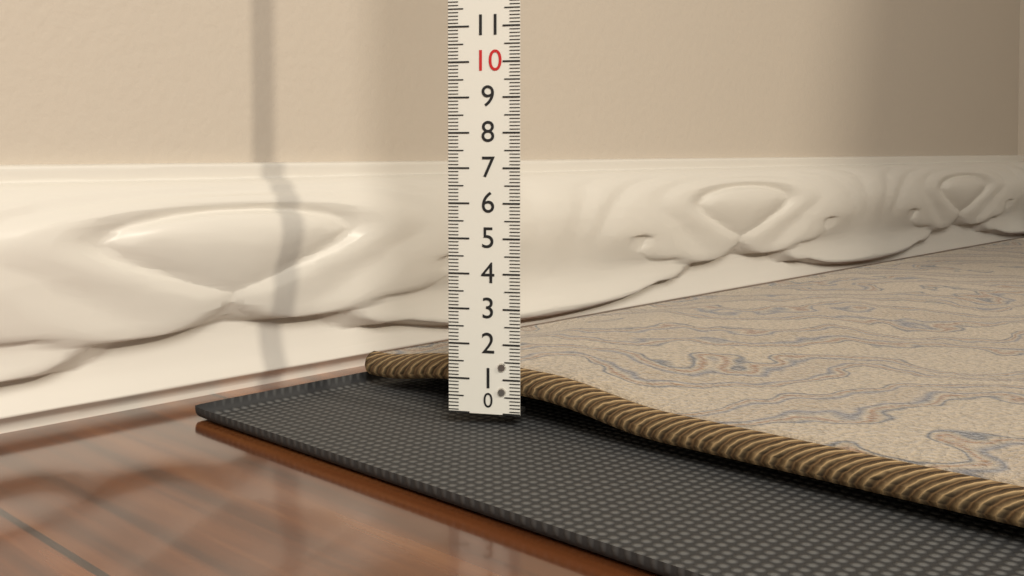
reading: 1.2 (no unit)
